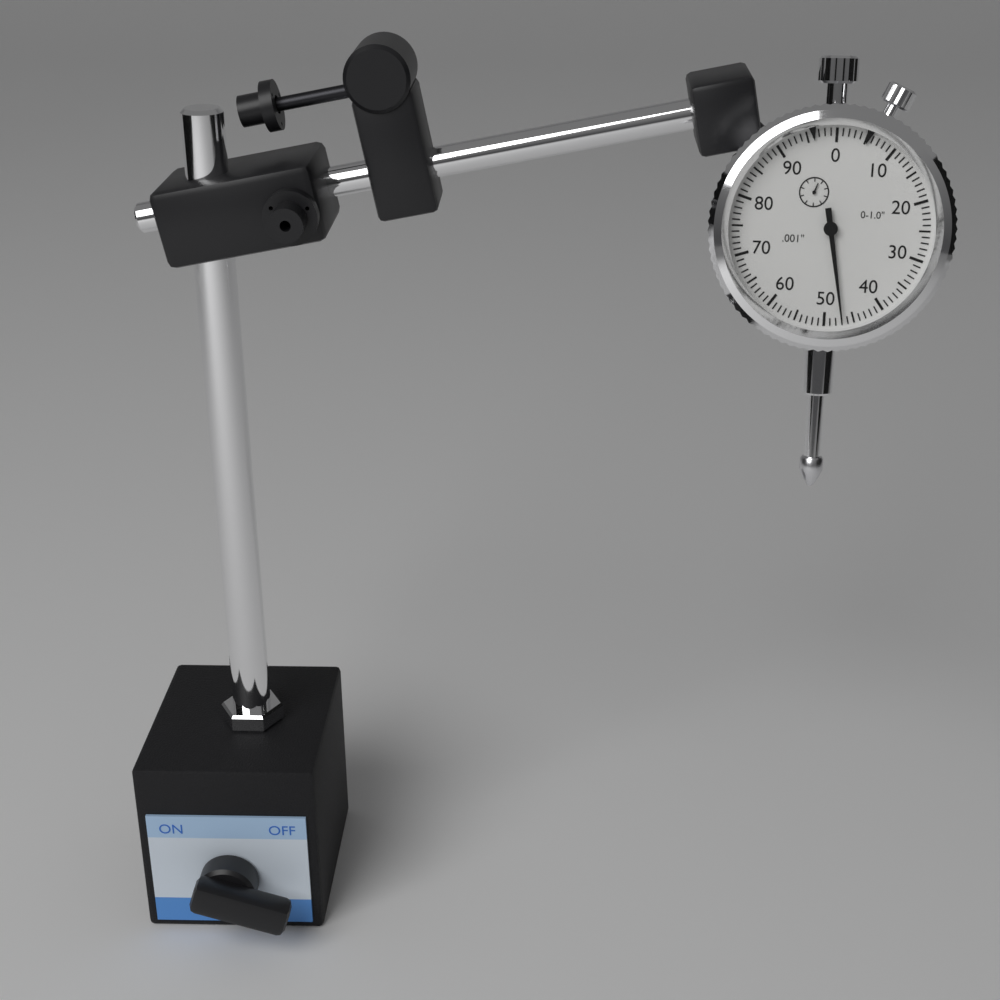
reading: 0.047 in
